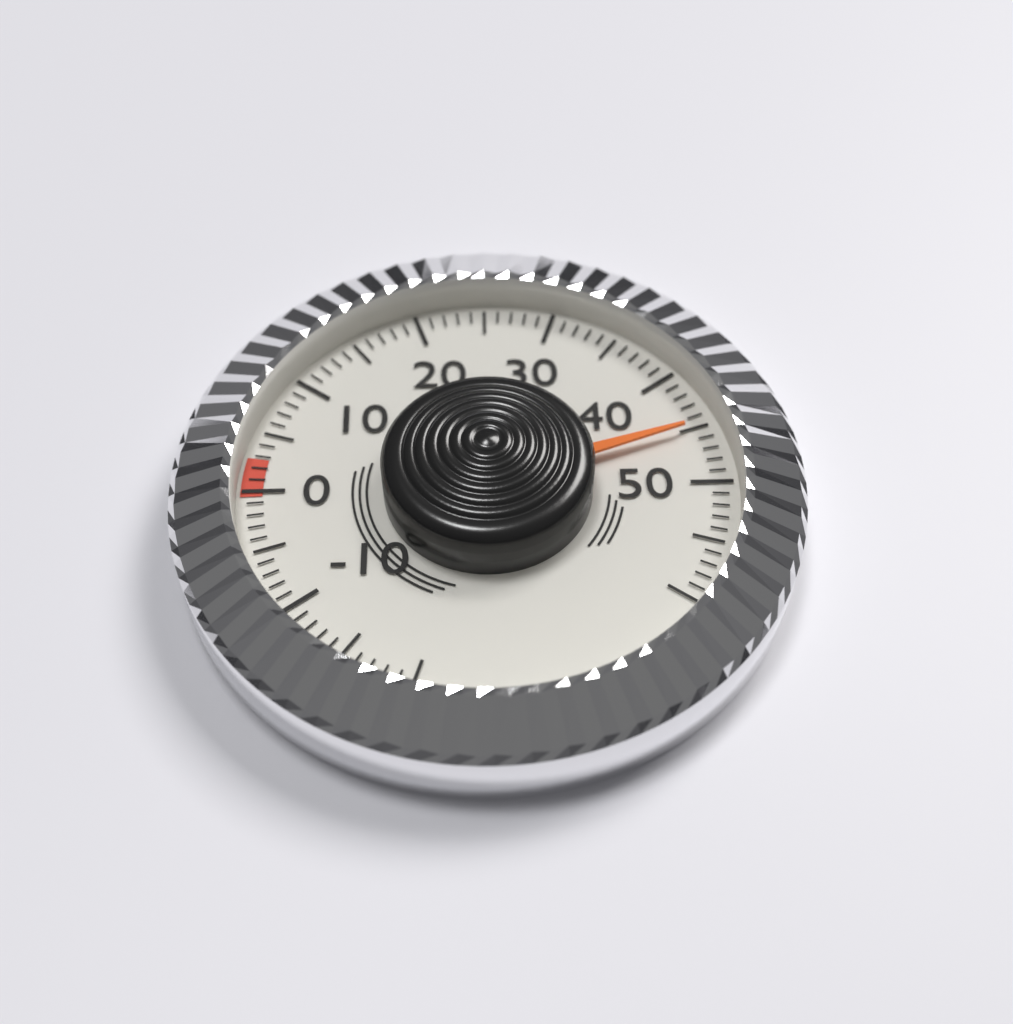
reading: 45 (no unit)
